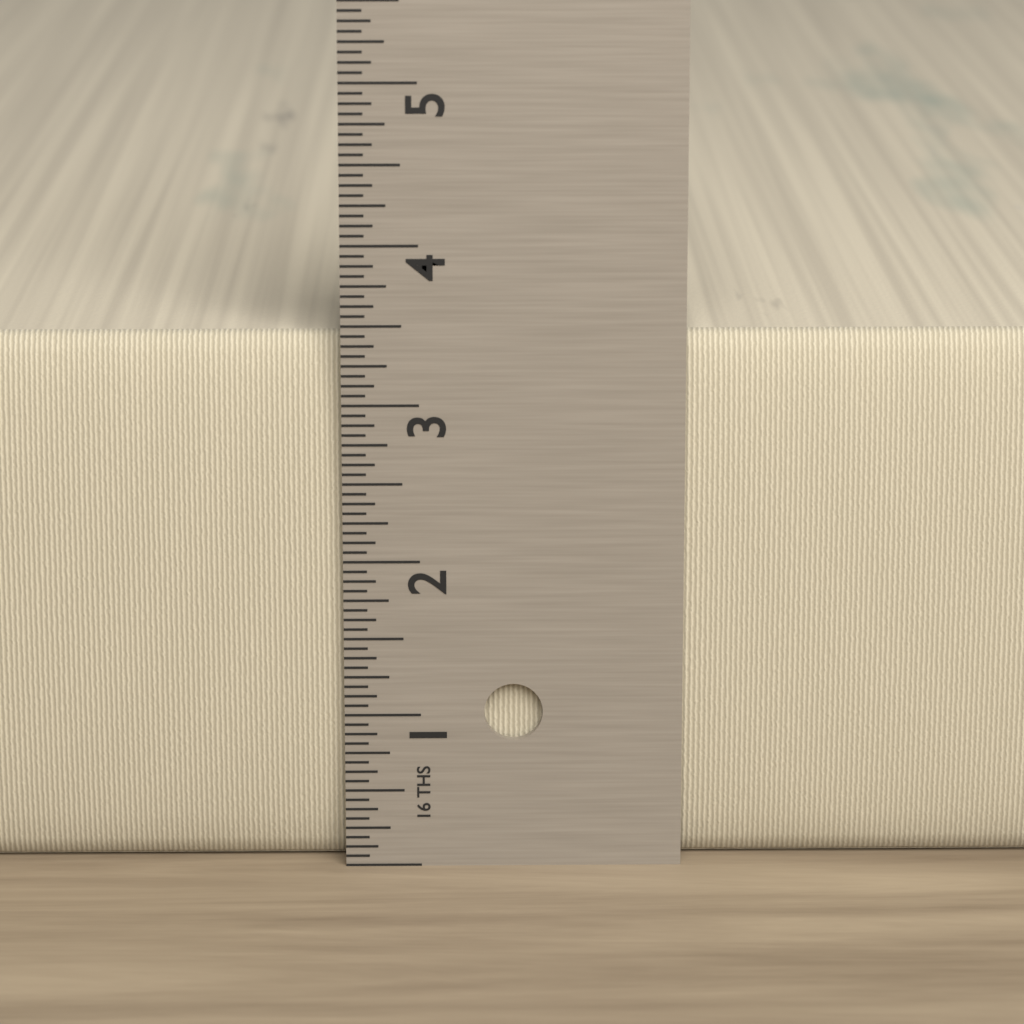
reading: 3.4375 in
